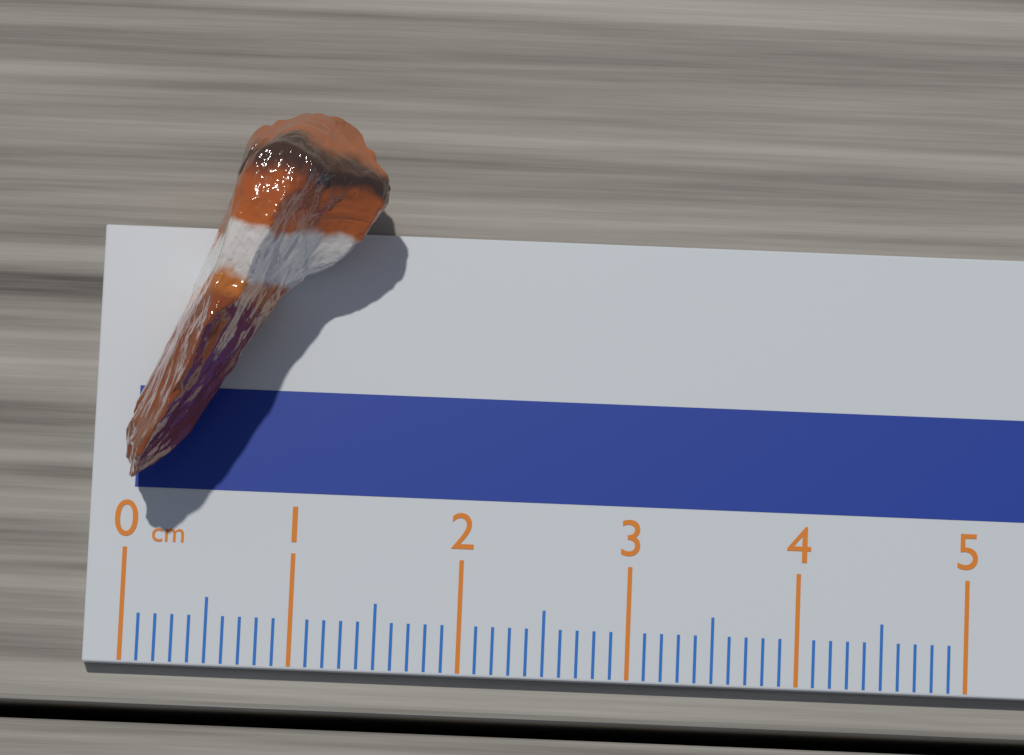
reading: 1.5 cm
